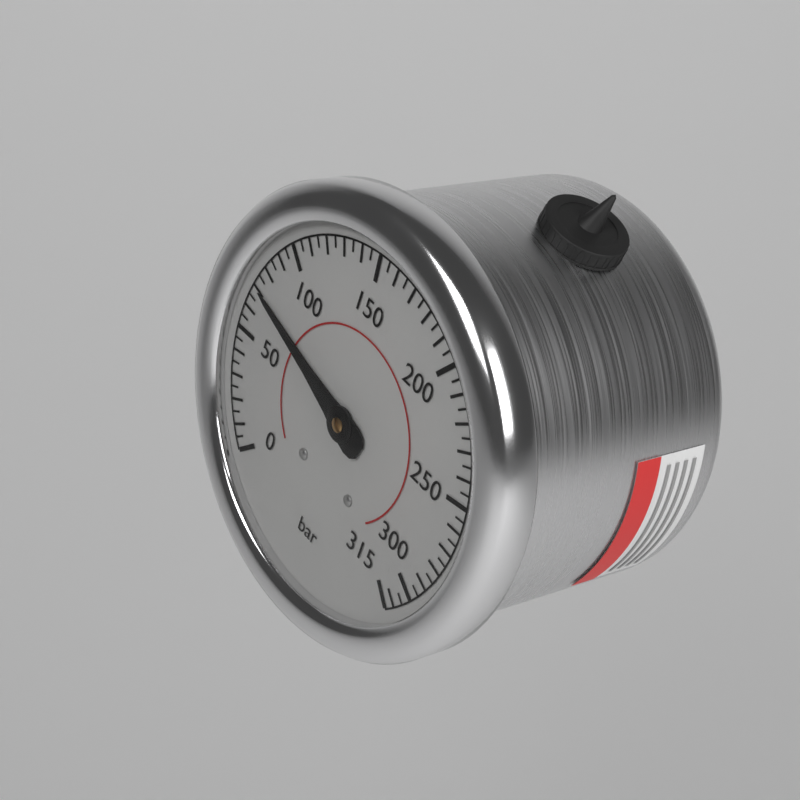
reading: 70 bar
